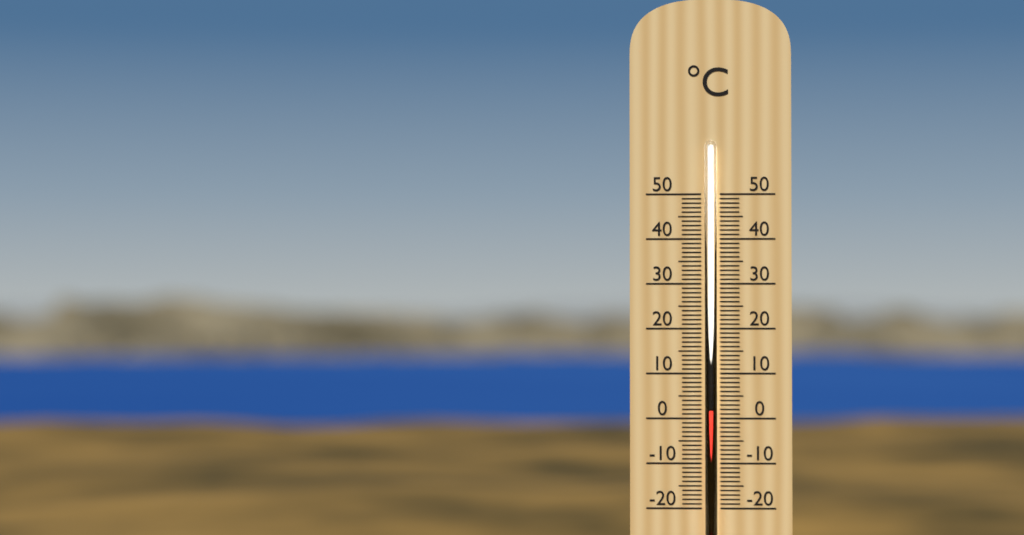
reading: 2 °C
